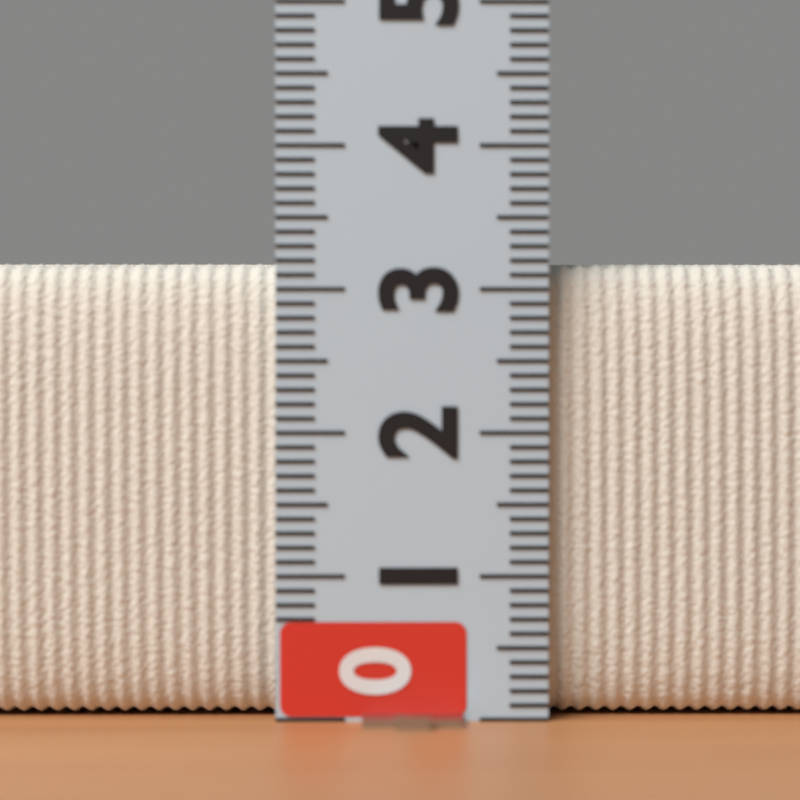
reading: 3.2 (no unit)
